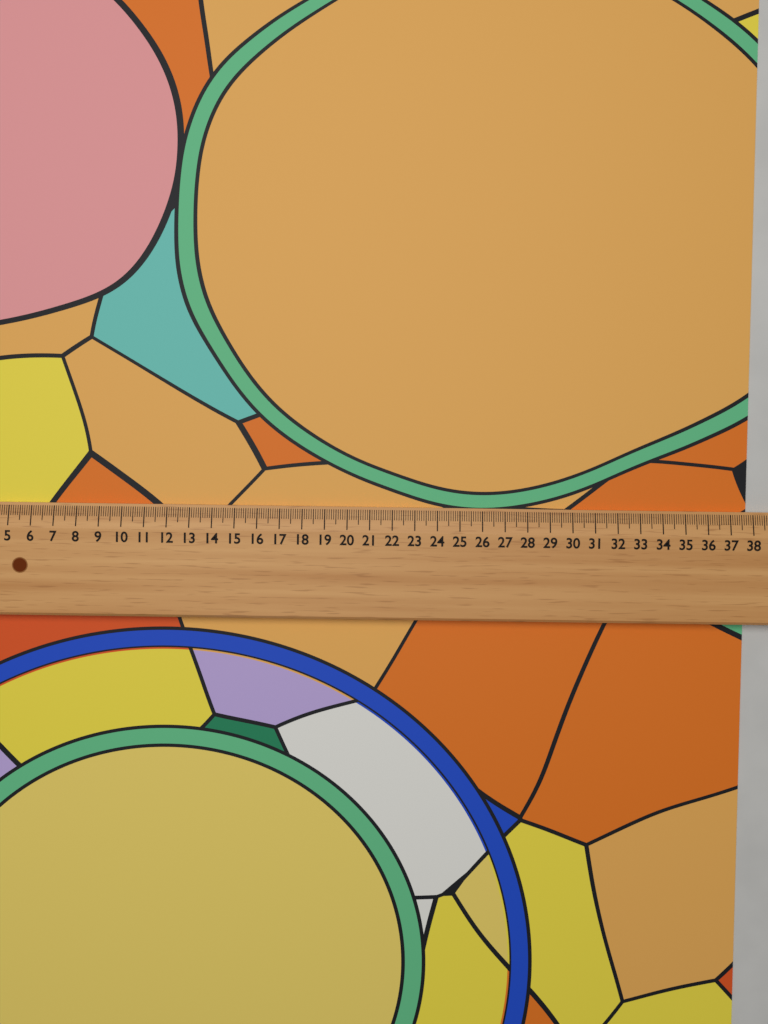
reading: 37.8 (no unit)
